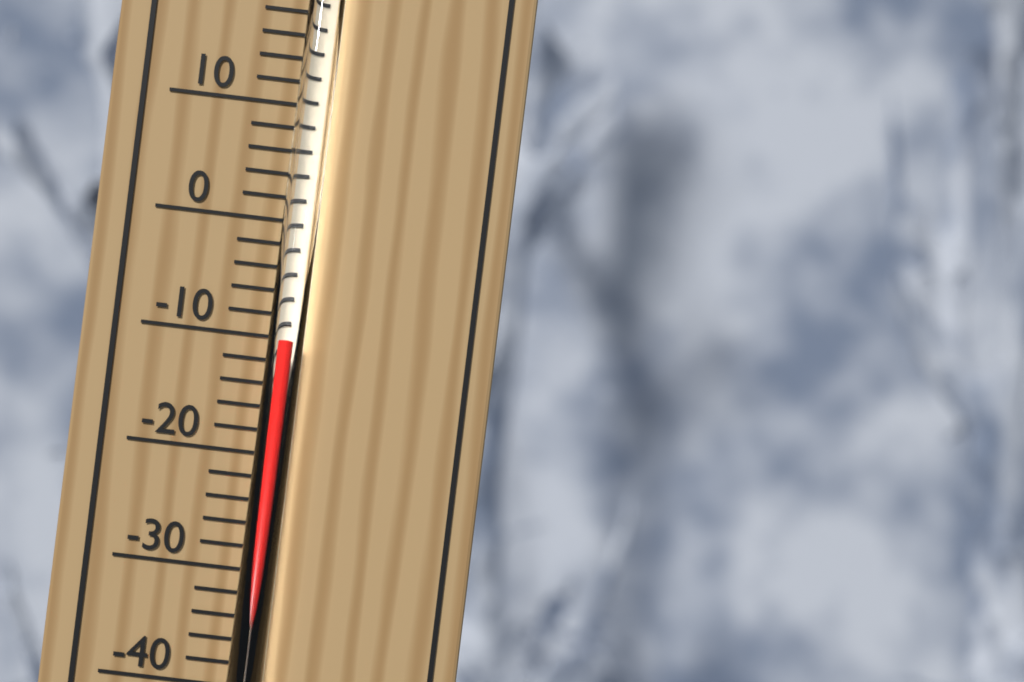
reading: -10 °C
